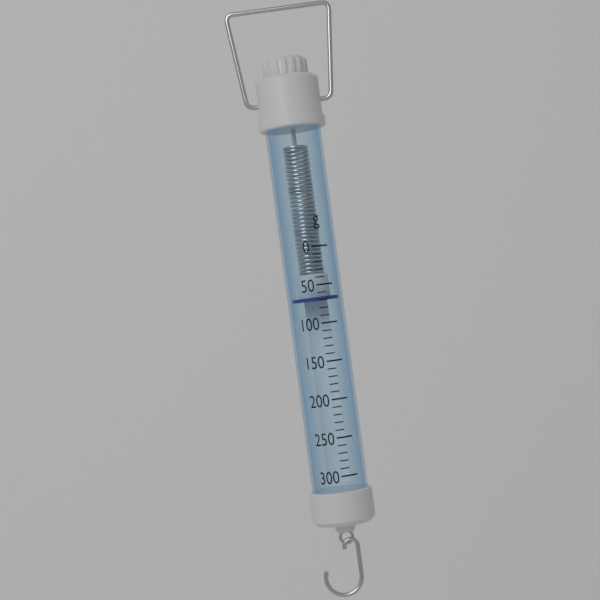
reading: 70 g
